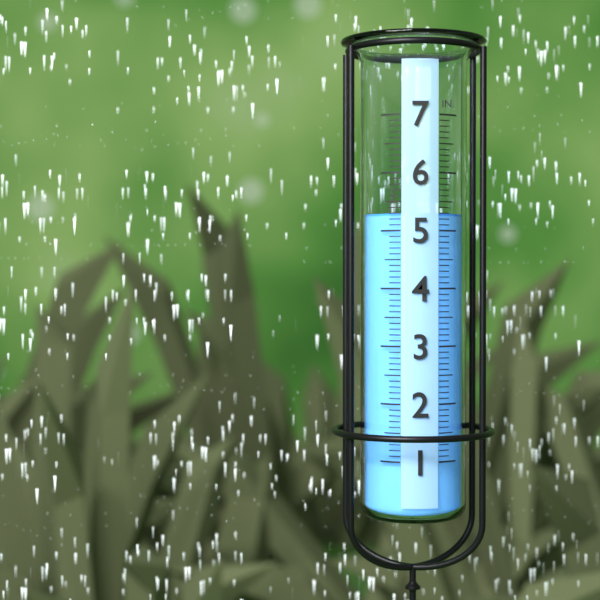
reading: 5.3 in
